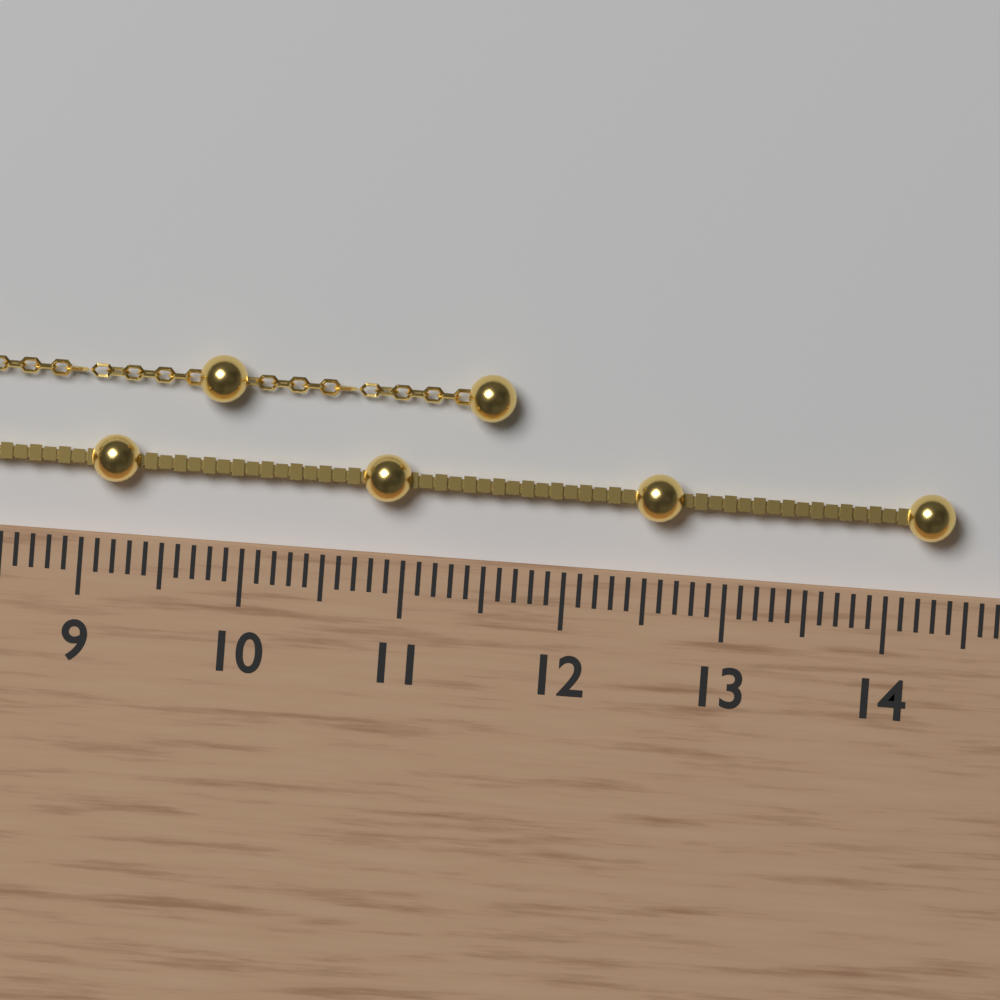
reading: 14.4 cm
